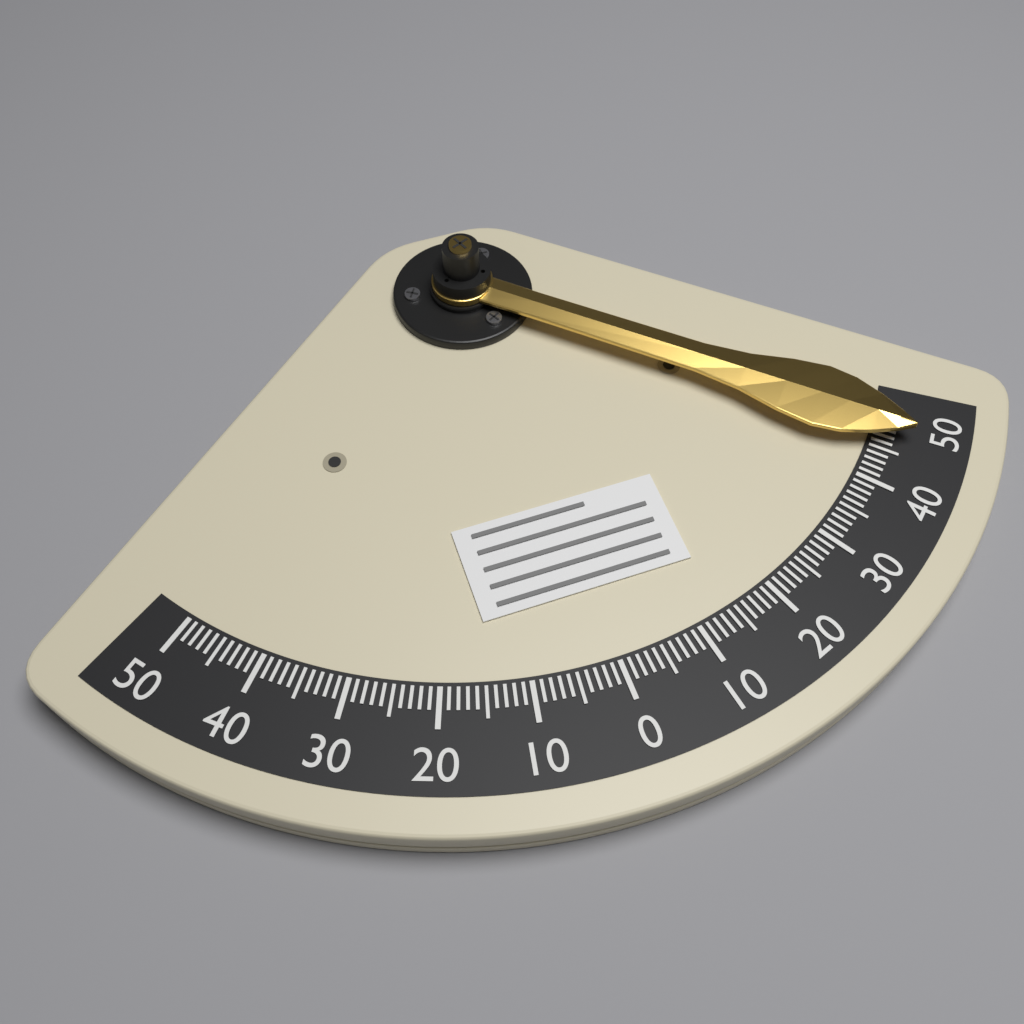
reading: -48 (no unit)
